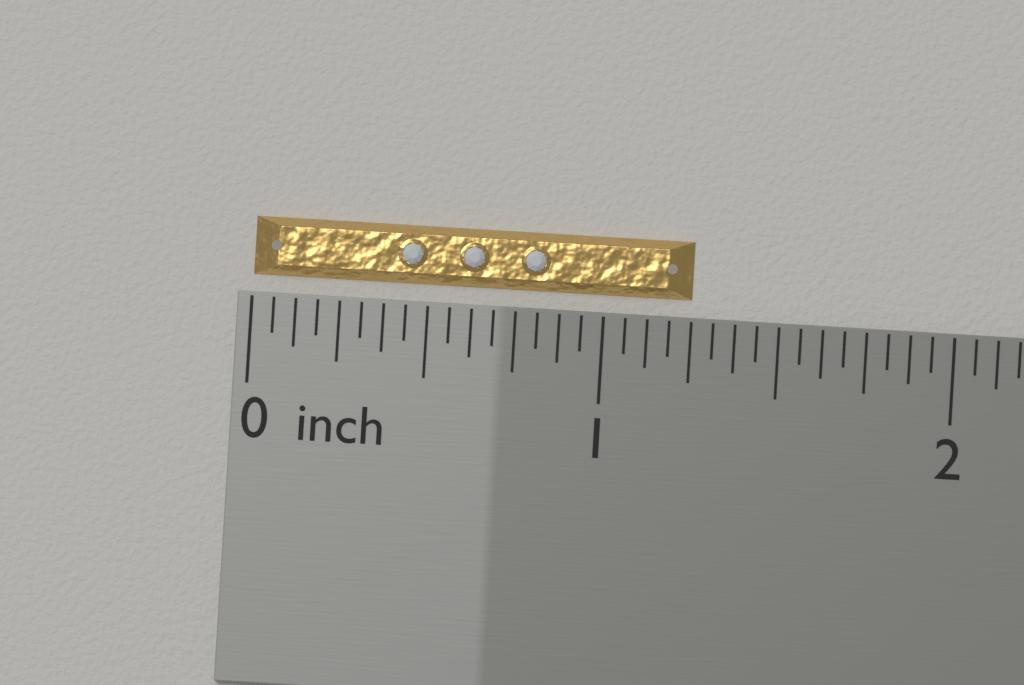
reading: 1.2500 inch
